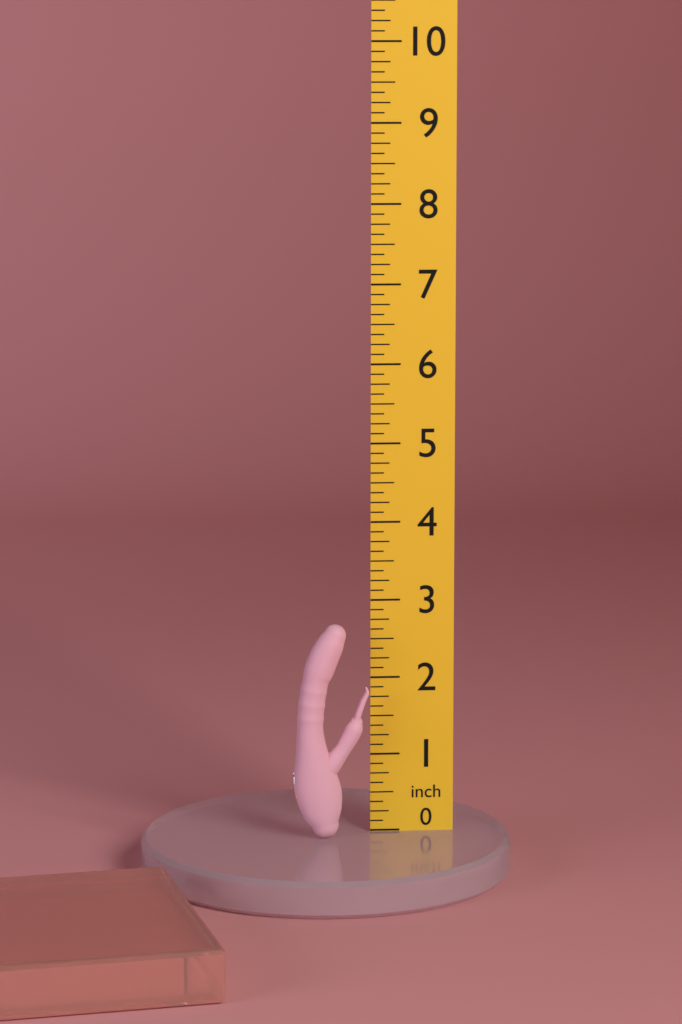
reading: 2.750 inch
